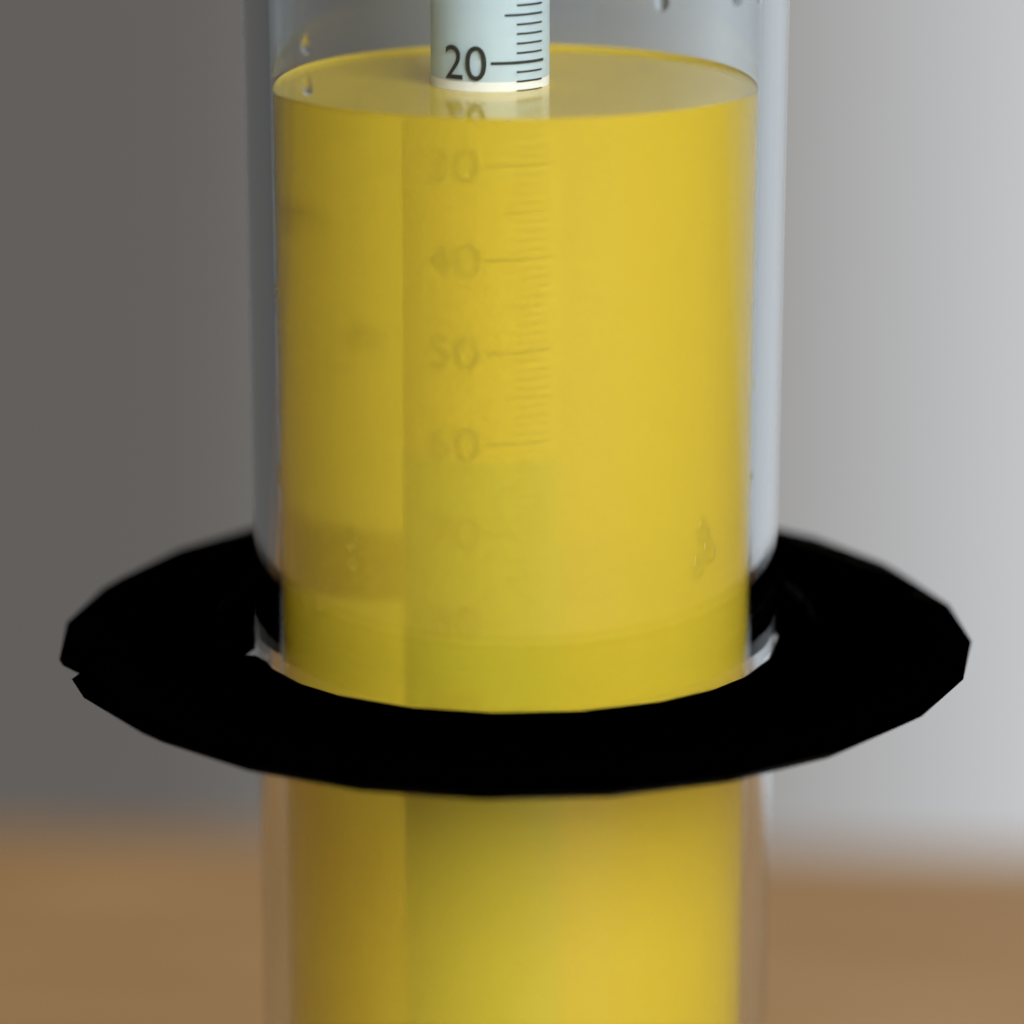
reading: 23 (no unit)
